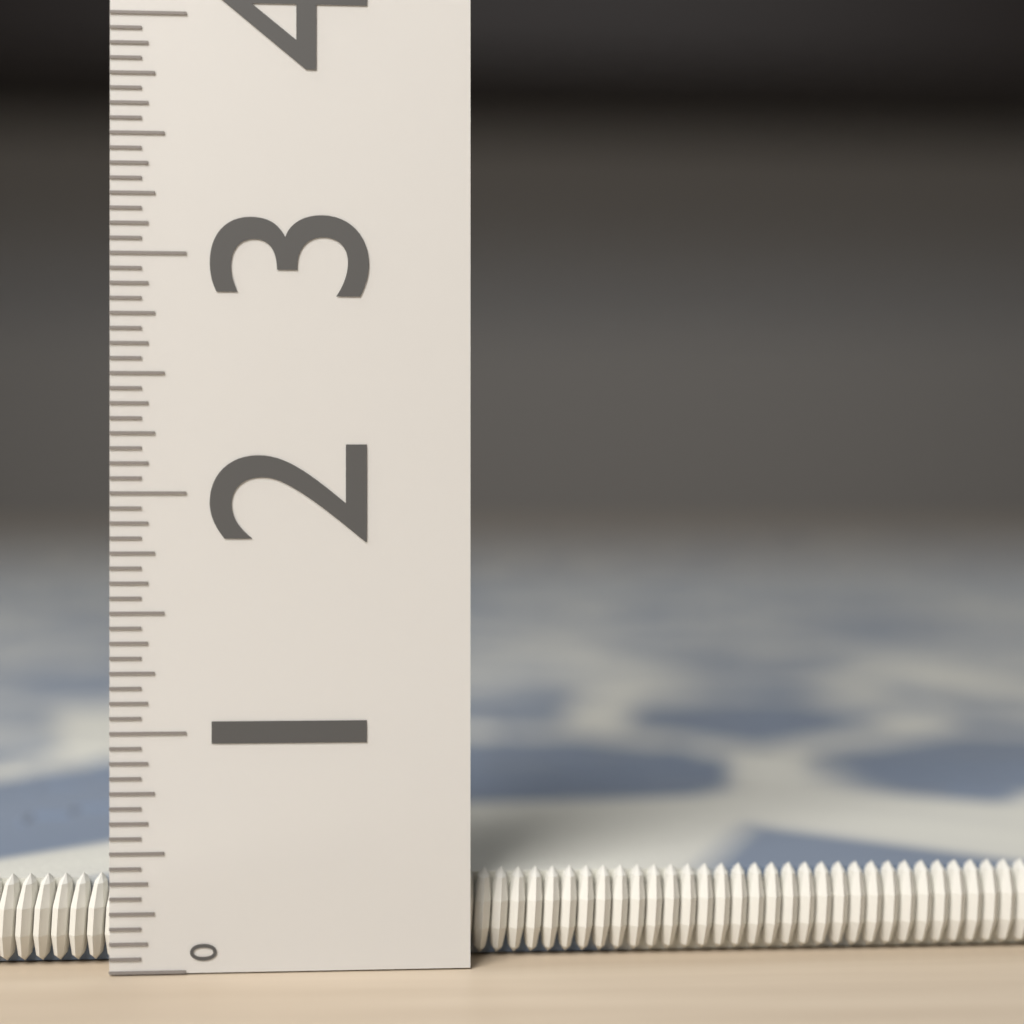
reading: 0.3750 (no unit)
